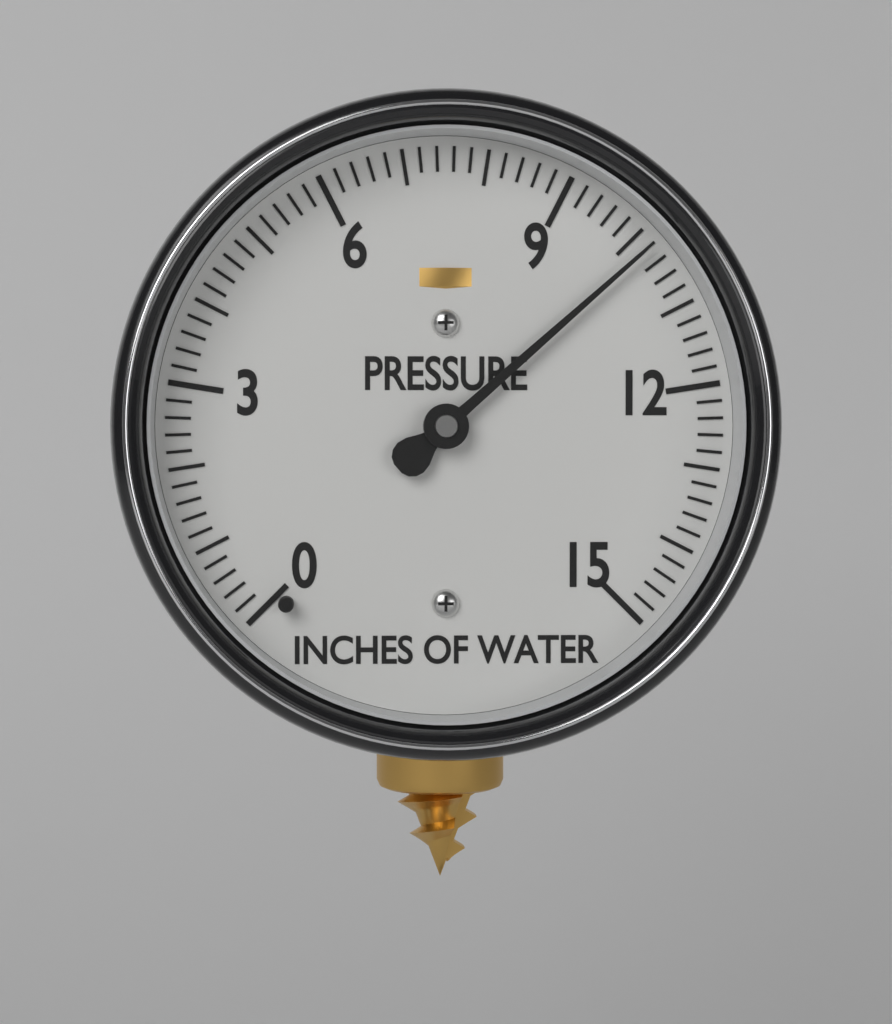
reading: 10.2 inches of water
